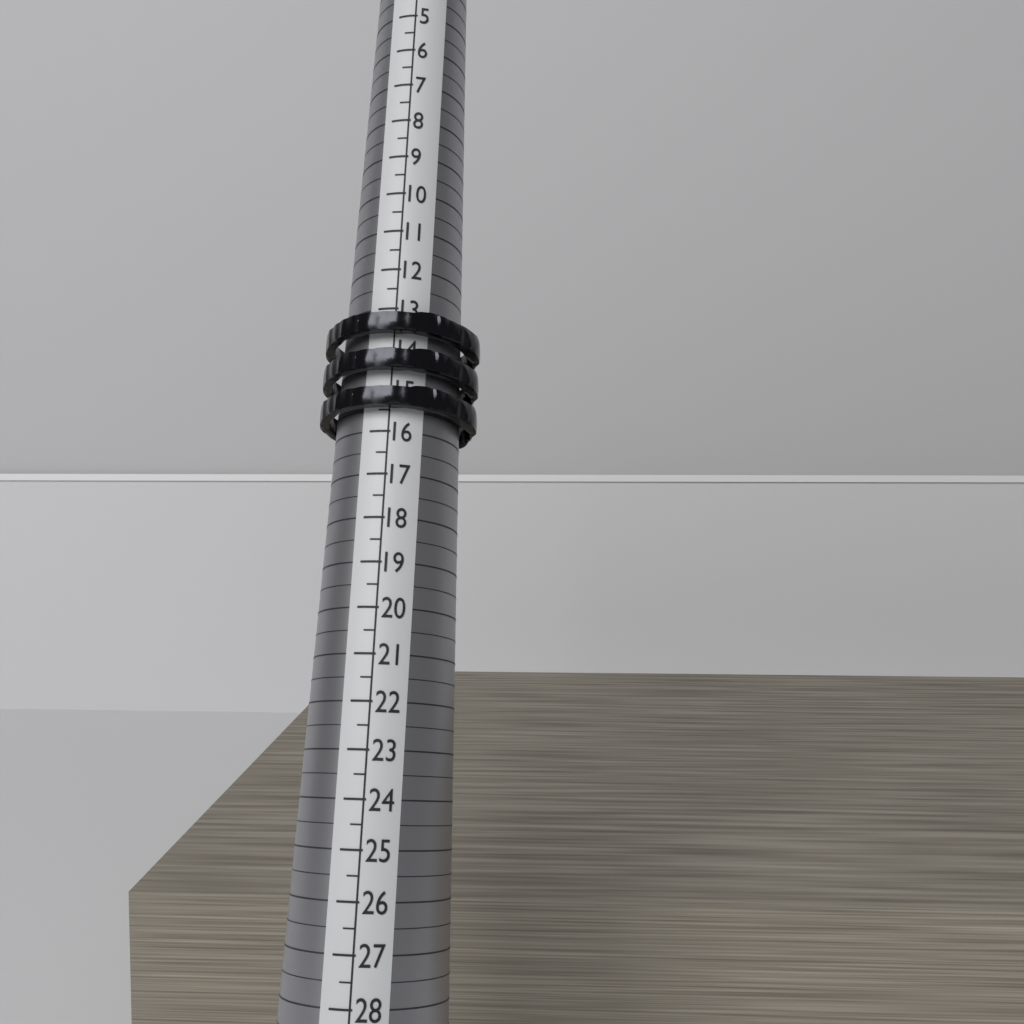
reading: 15.5 (no unit)
